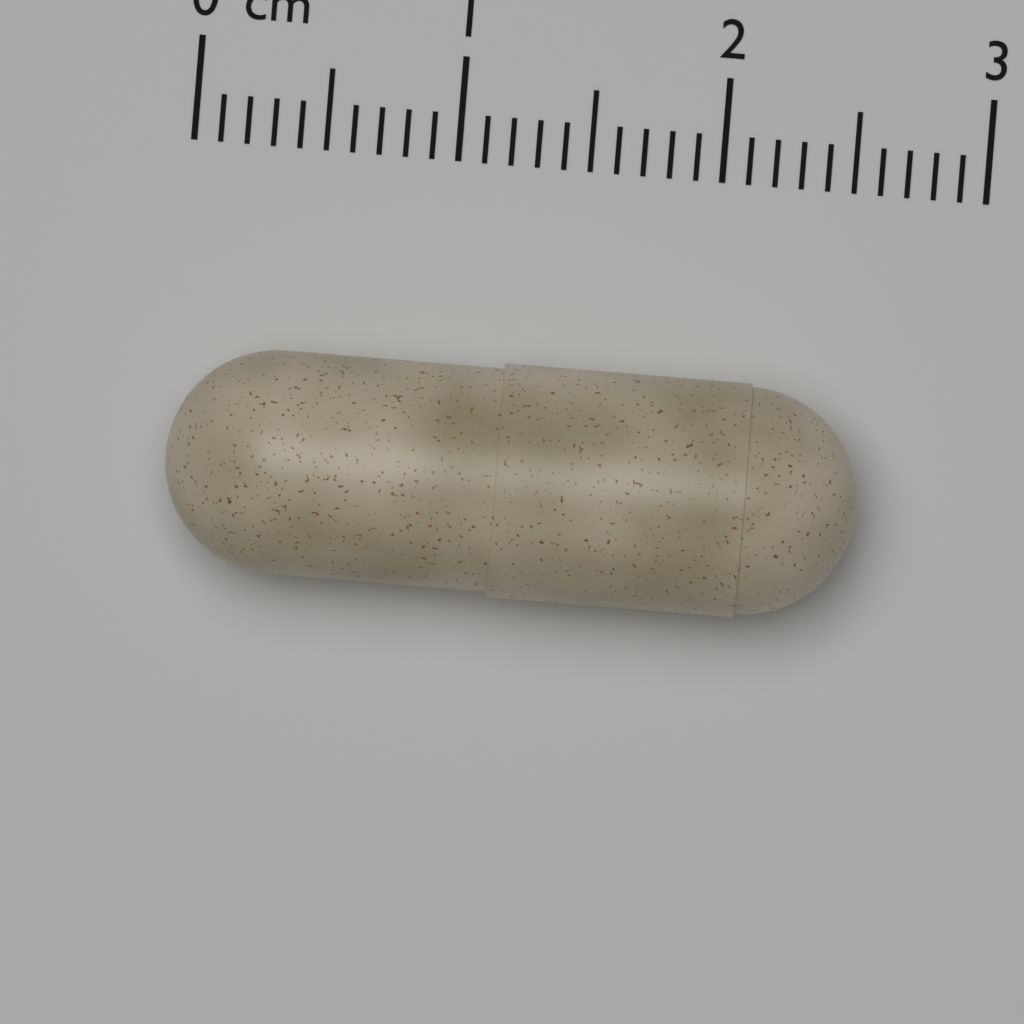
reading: 2.6 cm
